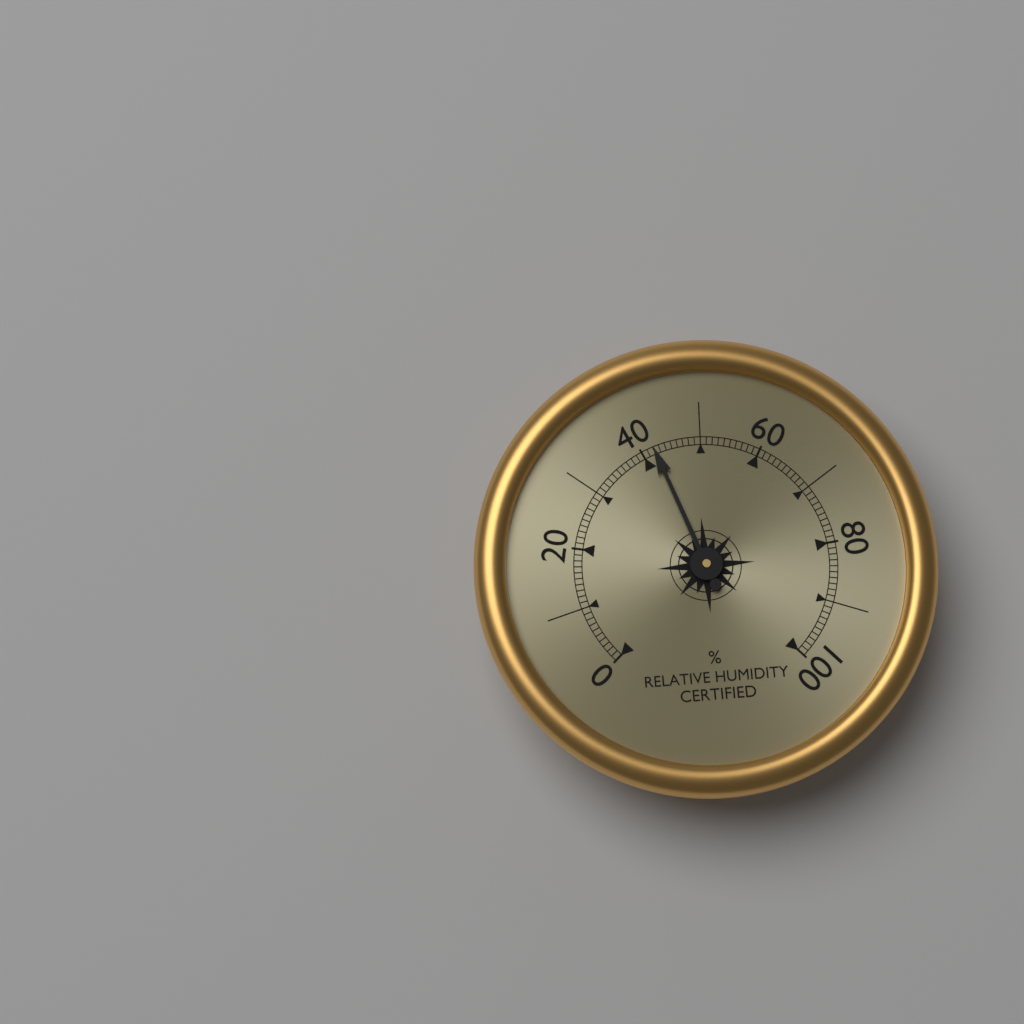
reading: 42 %
